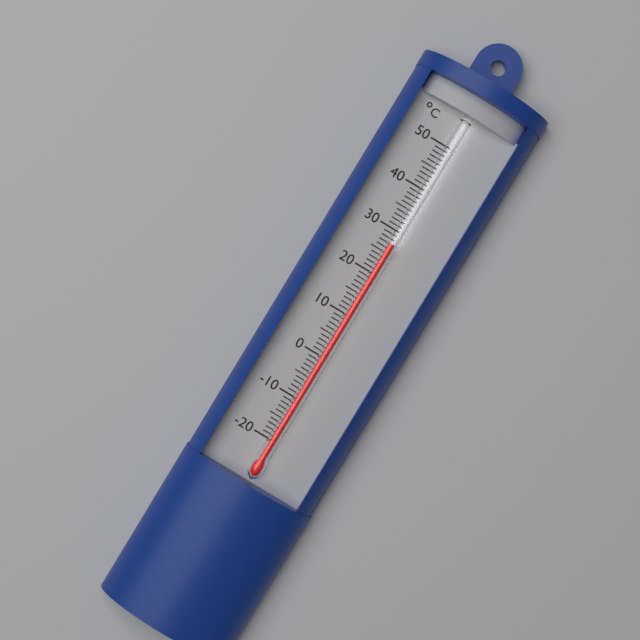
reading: 27 °C
